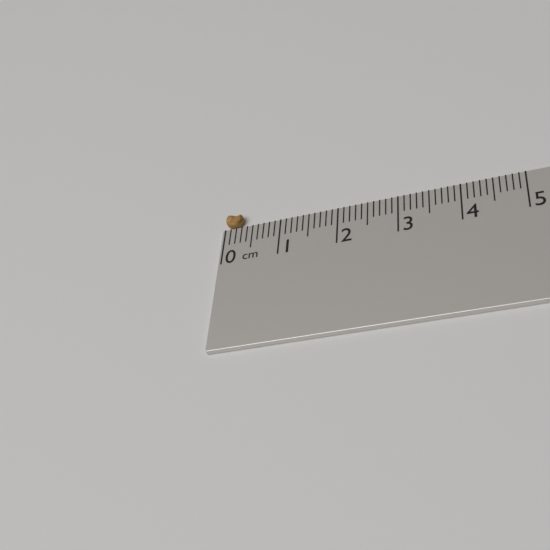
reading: 0.3 cm
